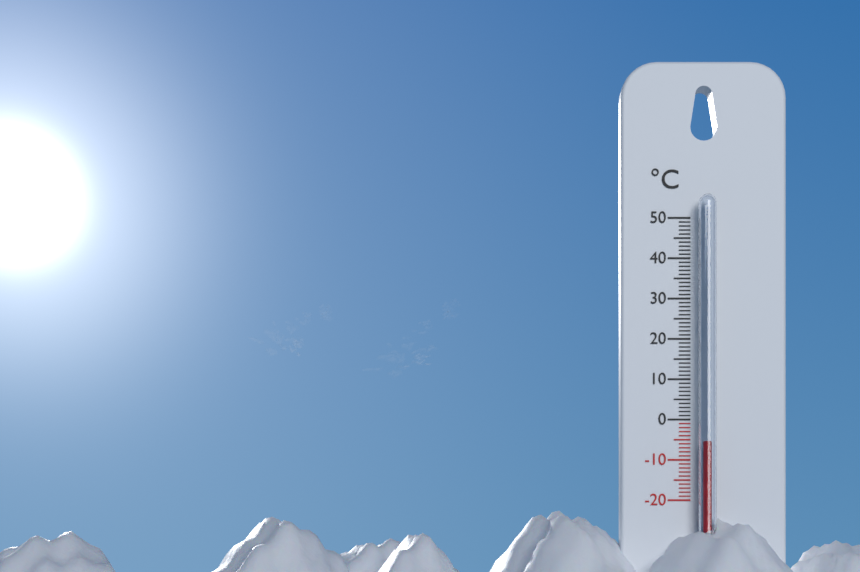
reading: -6 °C
